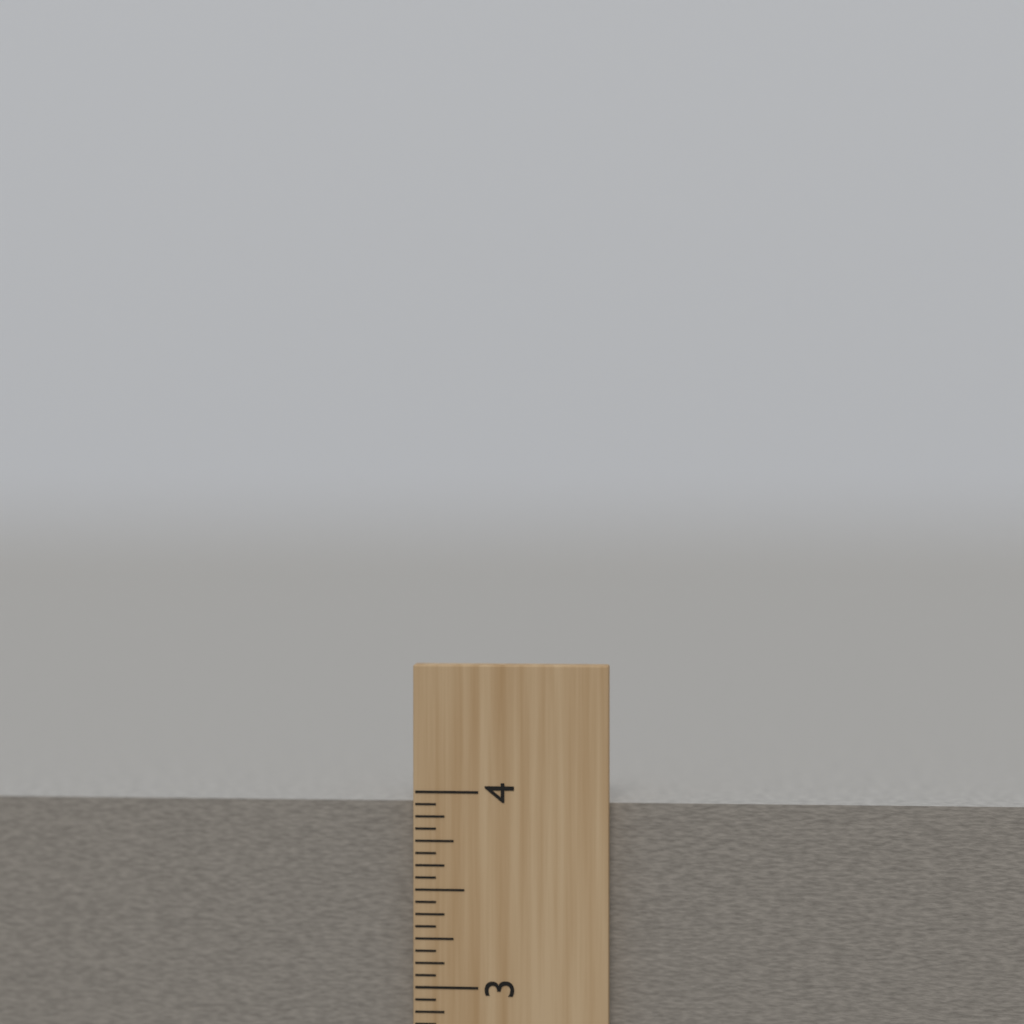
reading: 3.9375 inch
